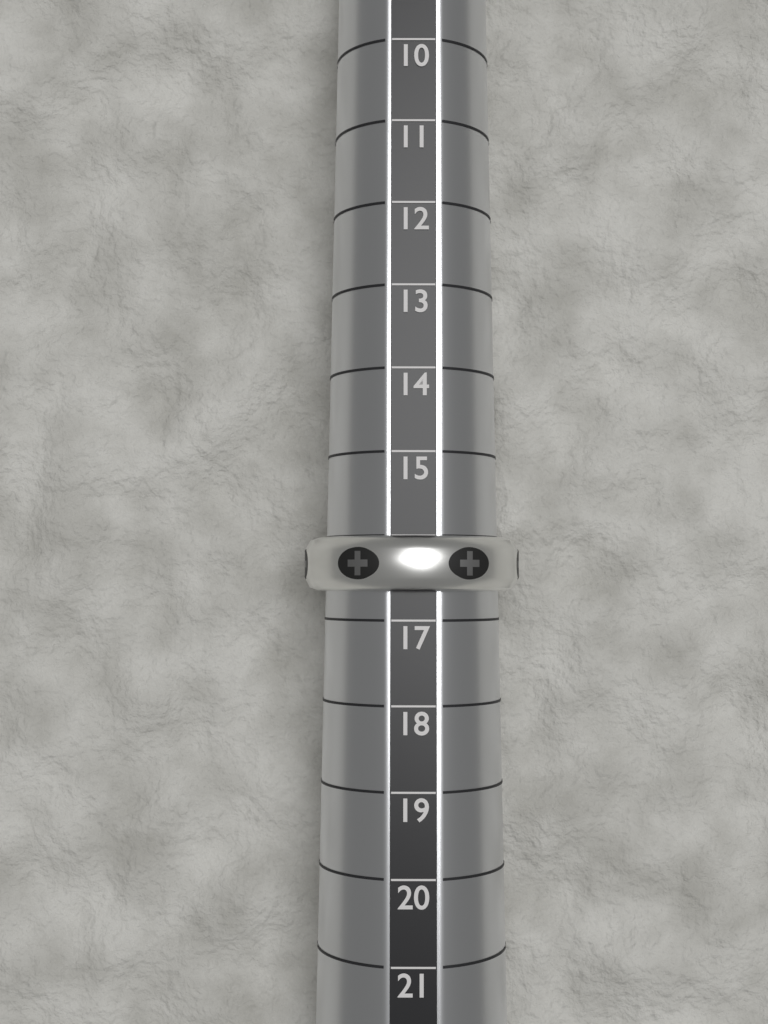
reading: 16 (no unit)
